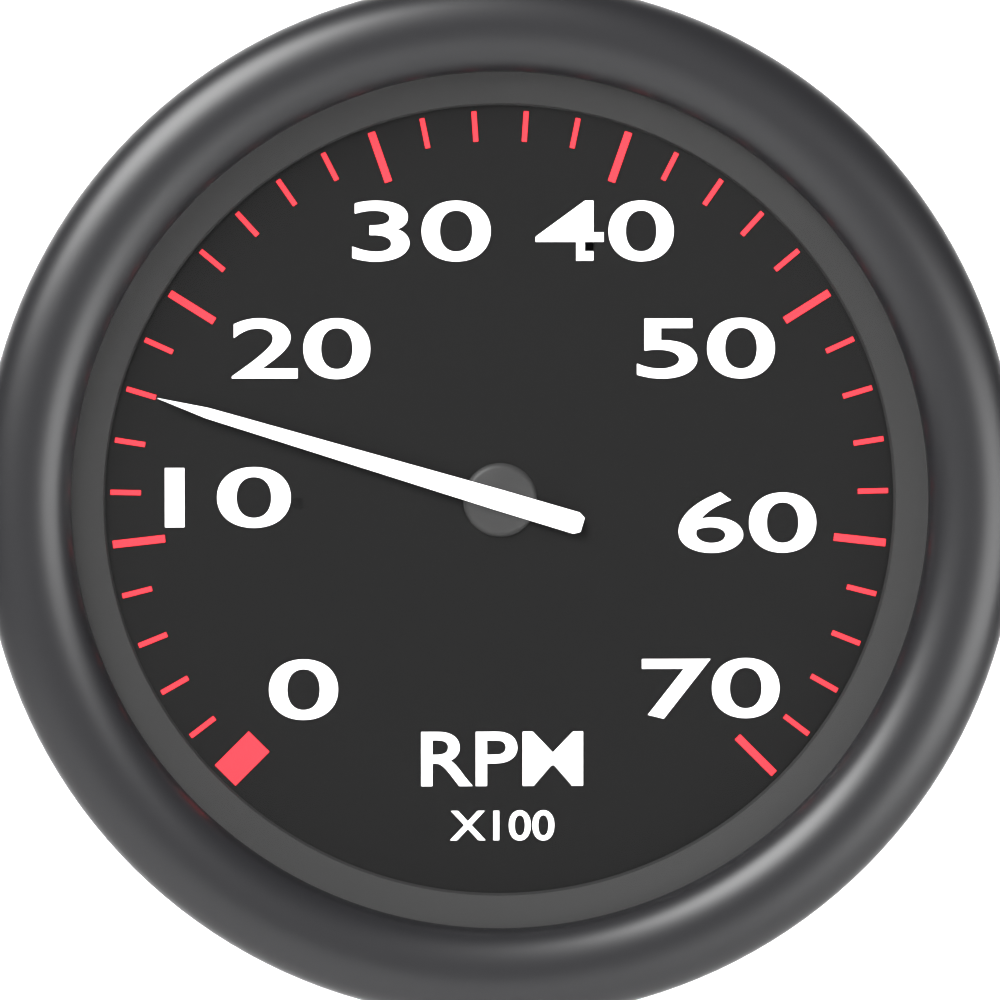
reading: 1600 RPM
